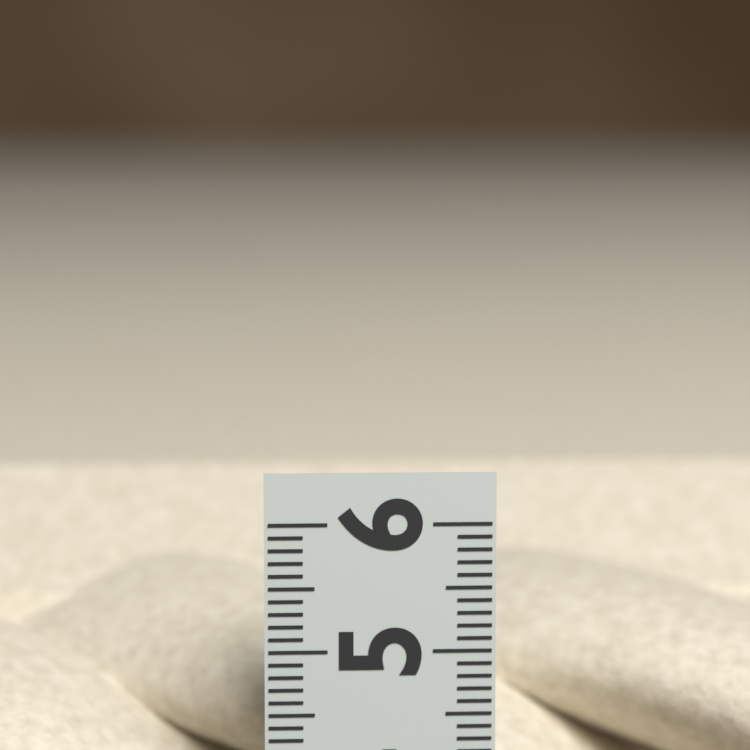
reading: 5.7 (no unit)
